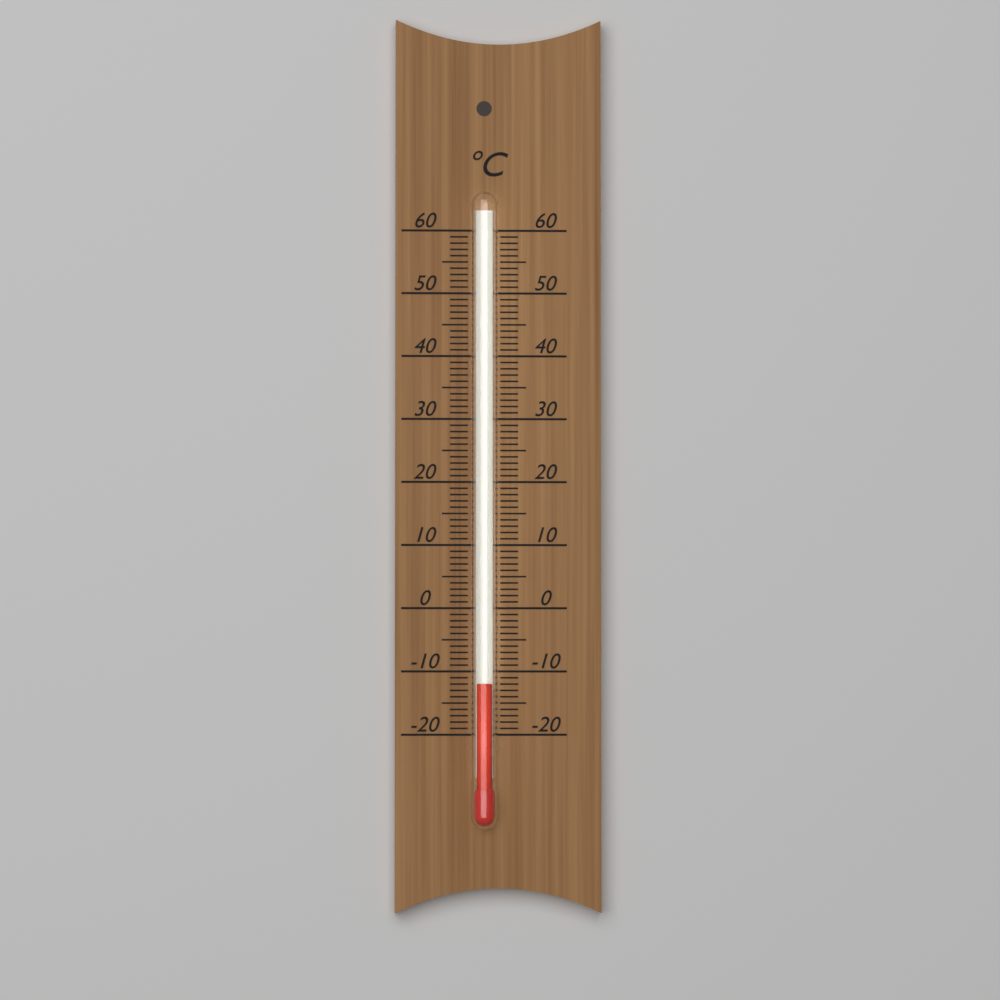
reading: -12 °C
